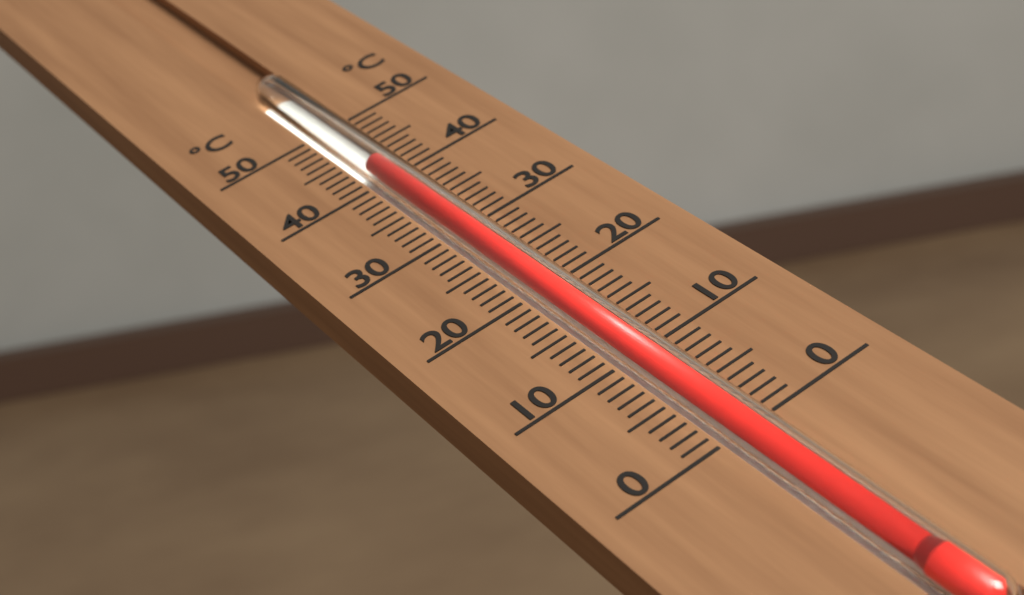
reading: 42 °C
